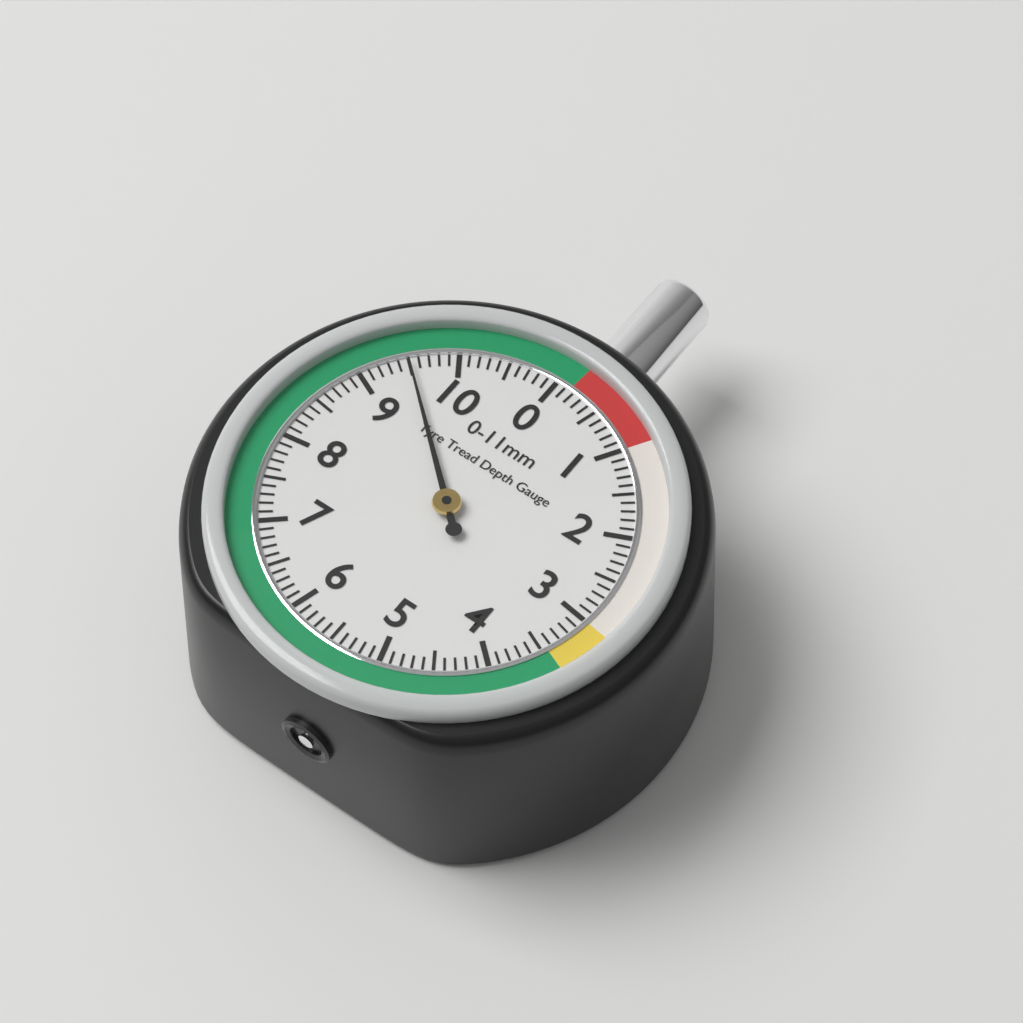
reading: 9.5 mm
